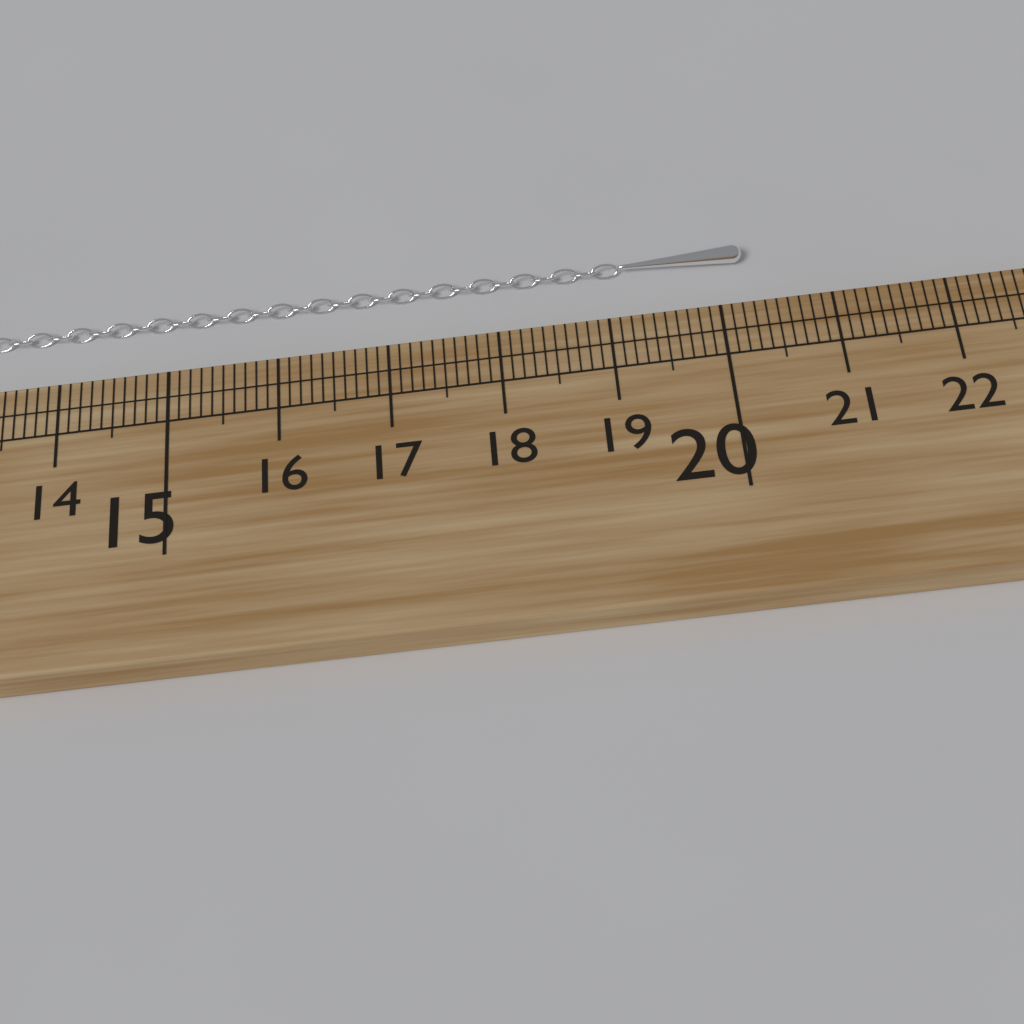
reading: 20.3 cm
